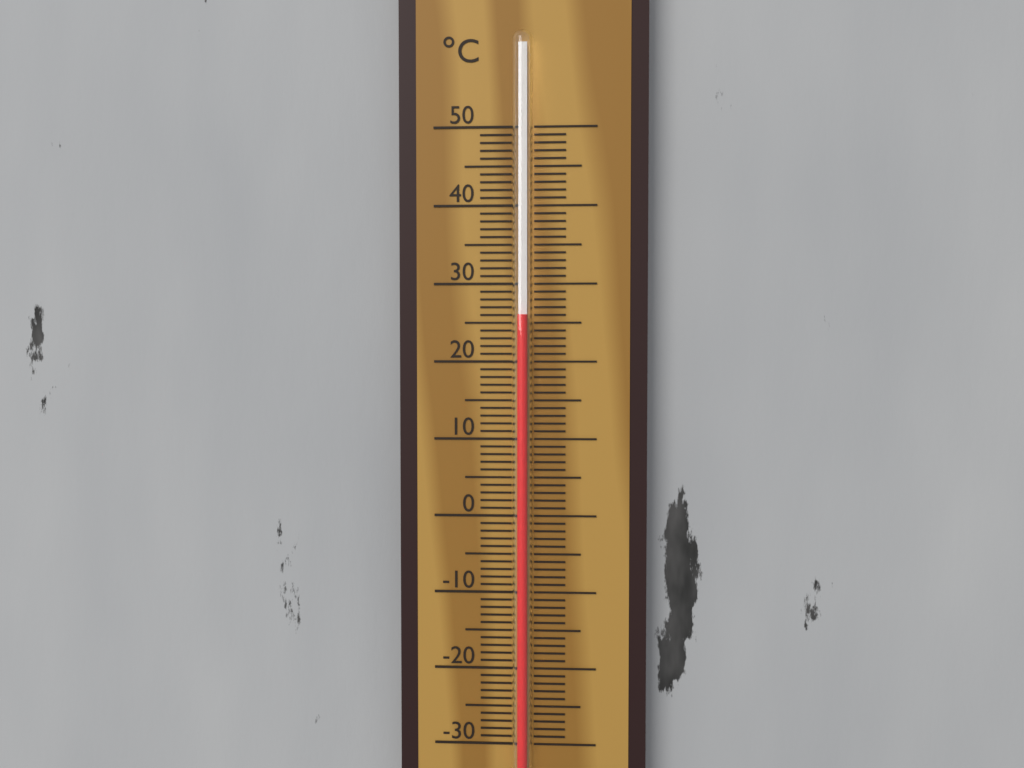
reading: 26 °C
